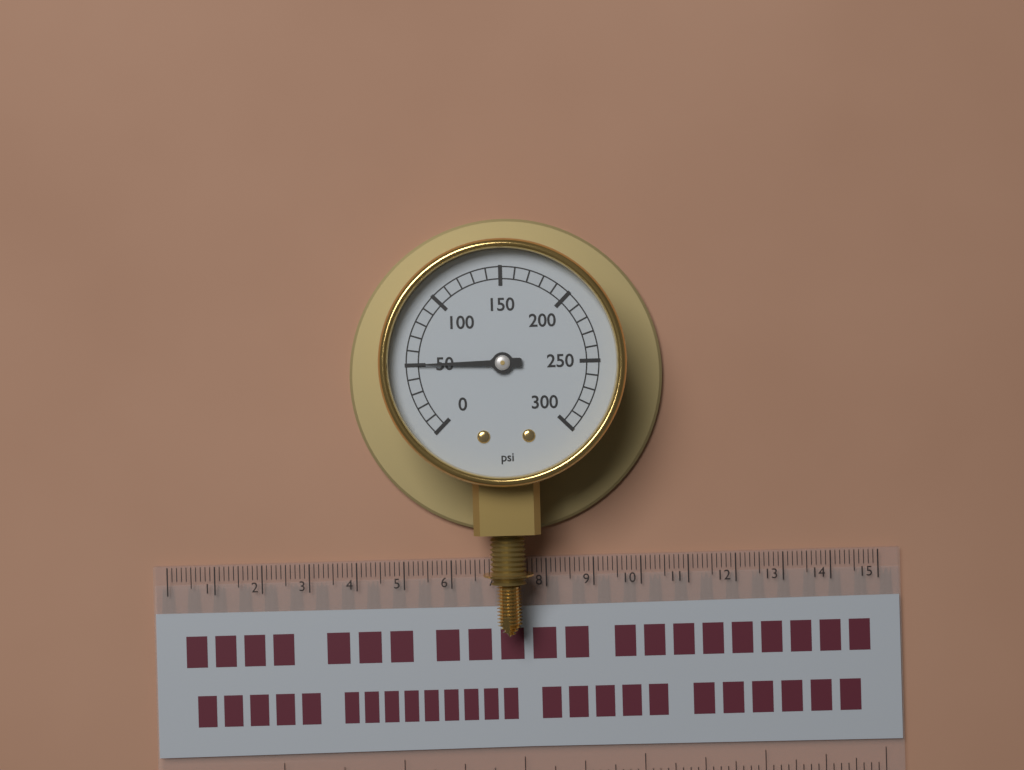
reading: 50 psi
